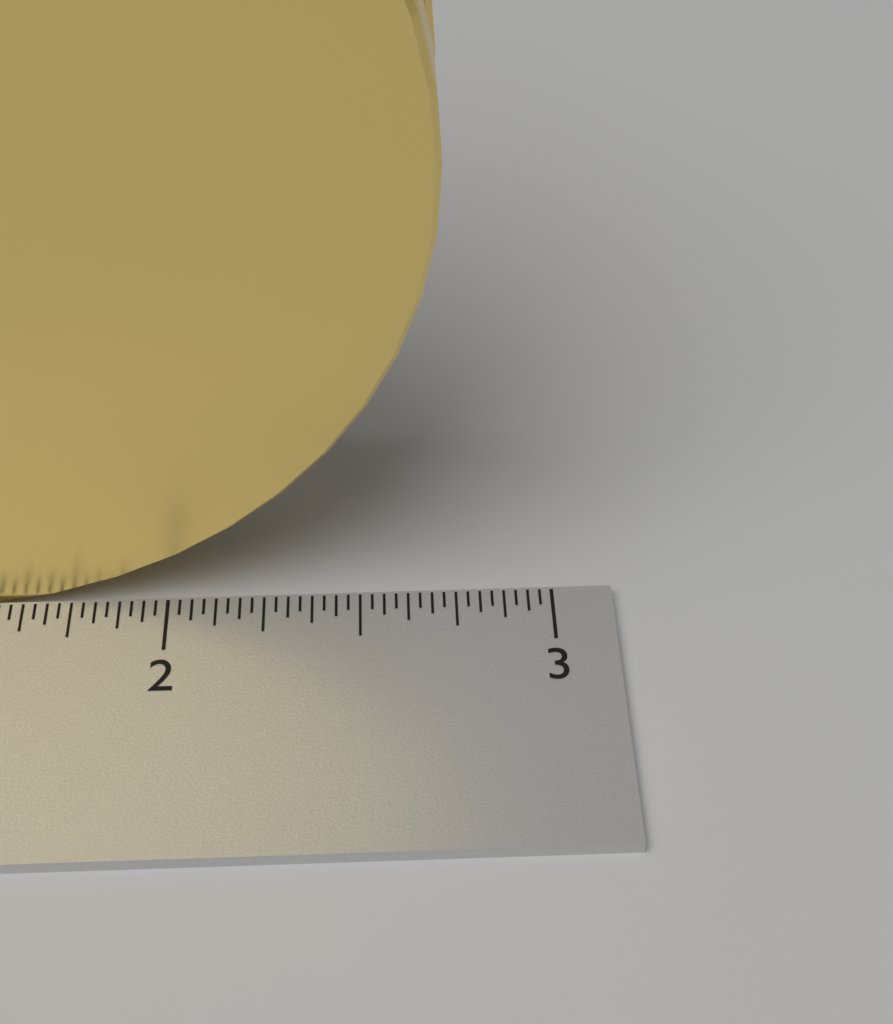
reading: 2.71875 inch
